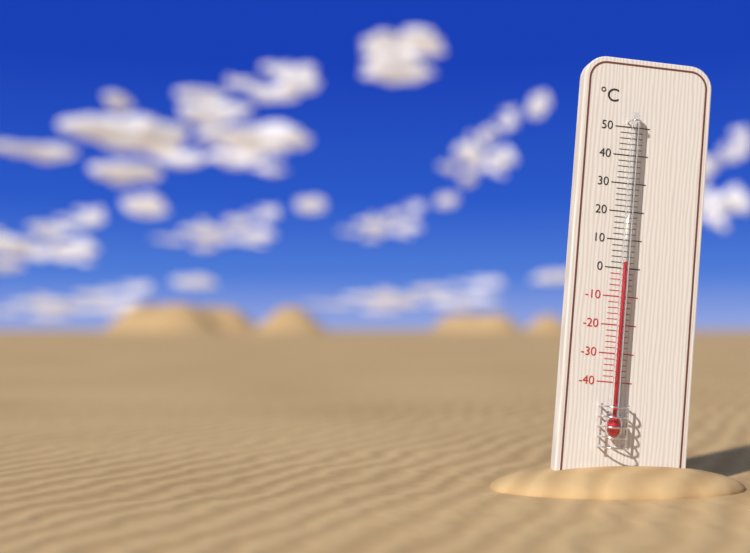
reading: 2 °C
